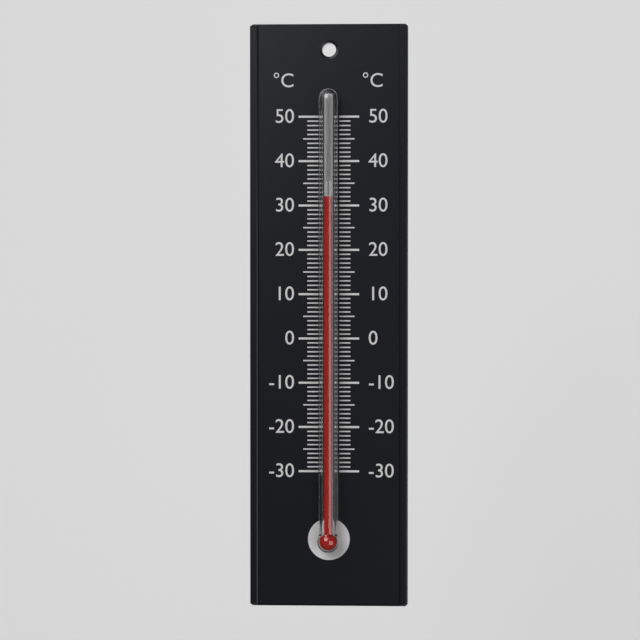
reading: 32 °C
